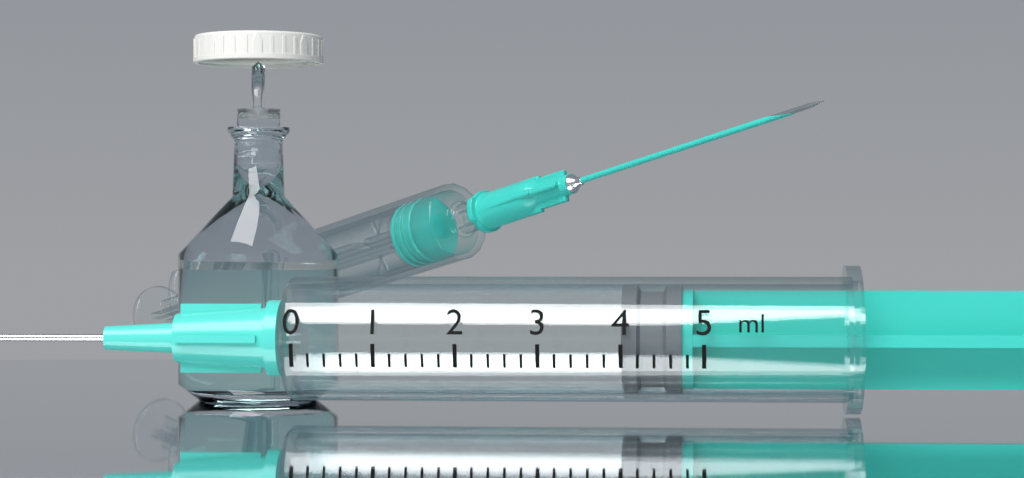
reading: 4.0 ml
